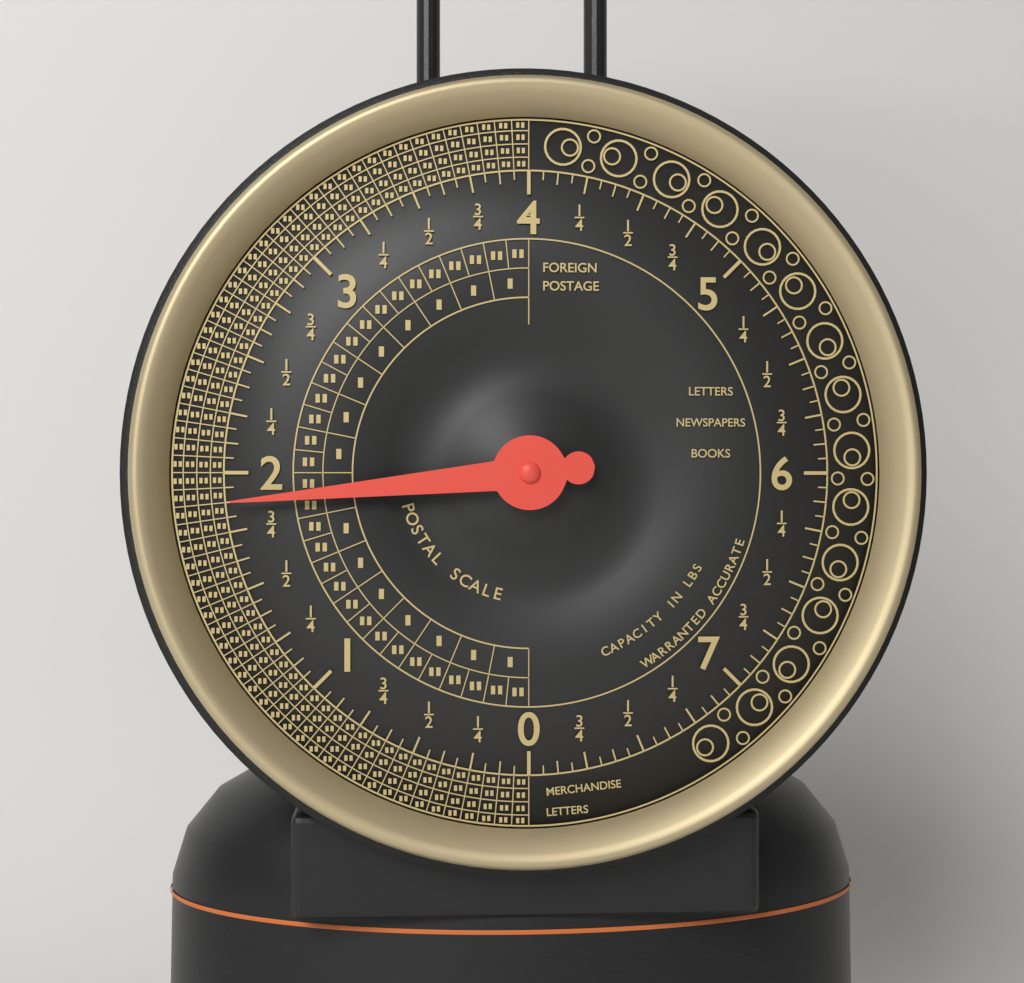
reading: 1.8750 lbs
